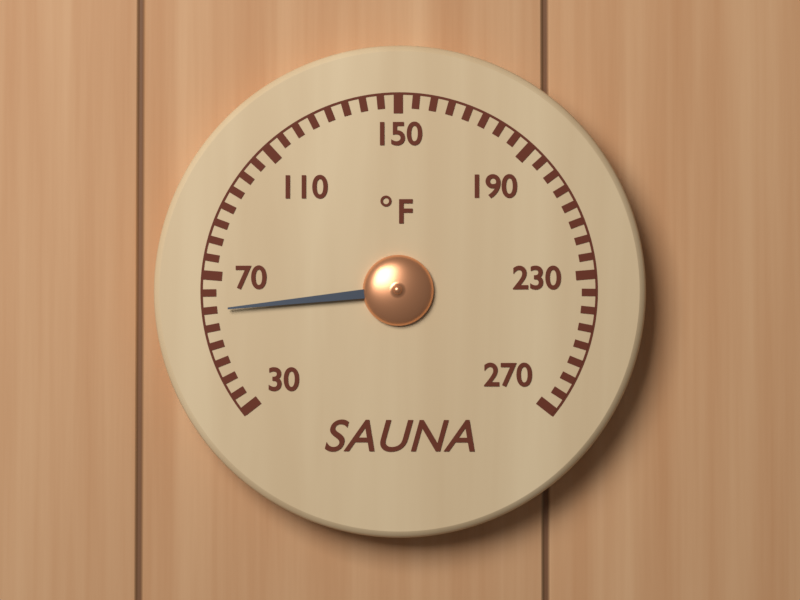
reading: 60 °F
